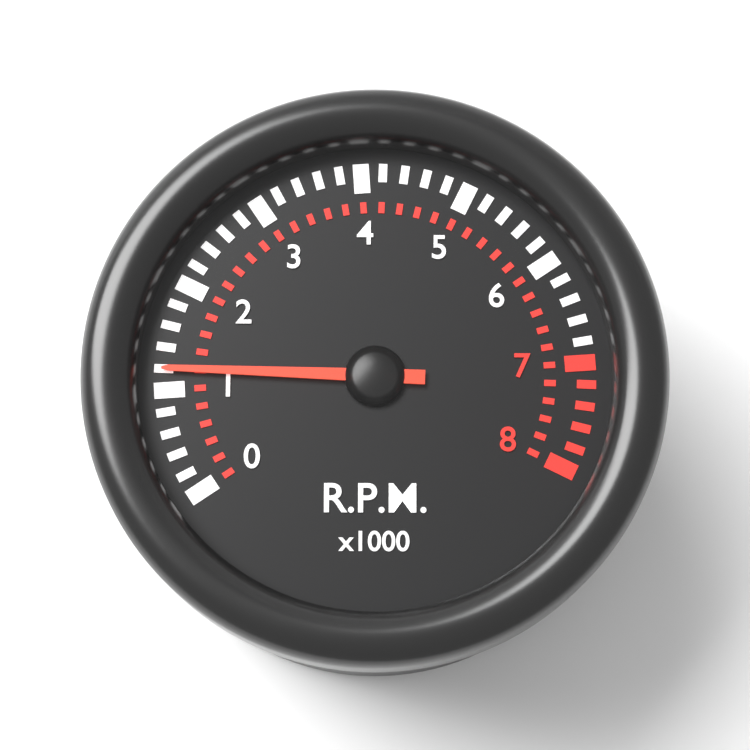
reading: 1.2 x1000 RPM
